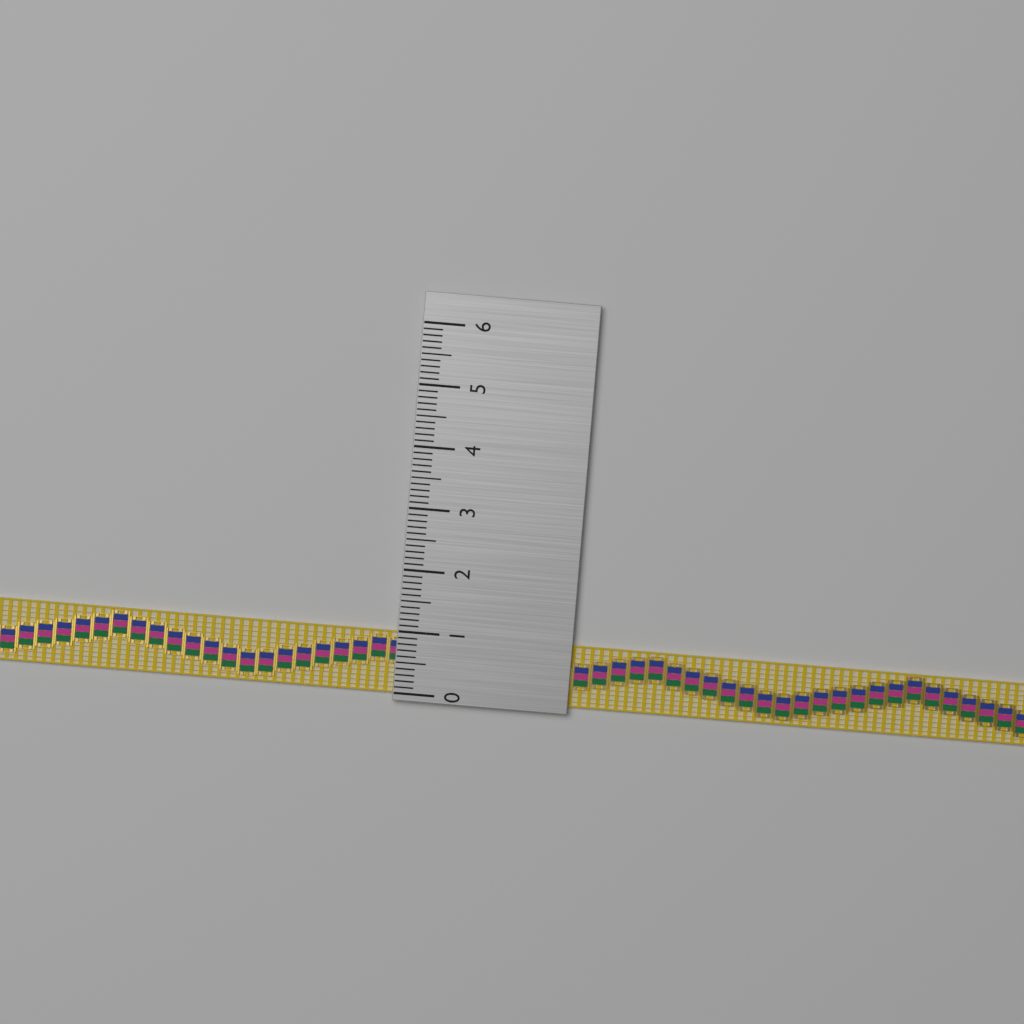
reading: 1.0 (no unit)
